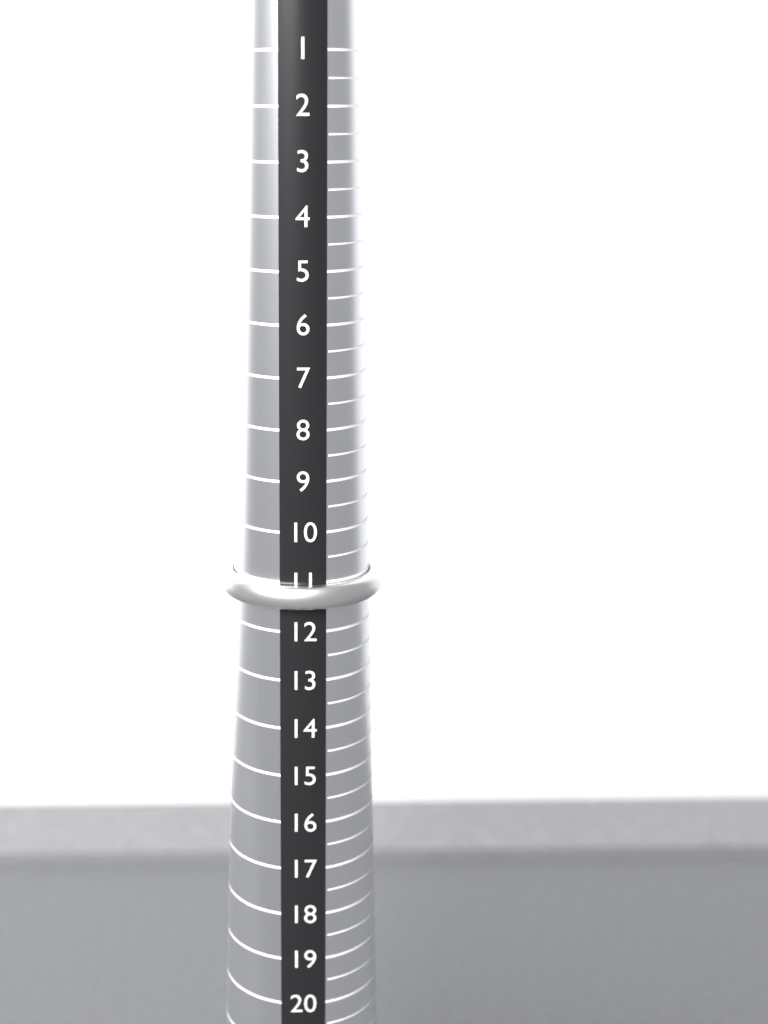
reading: 11.5 (no unit)
